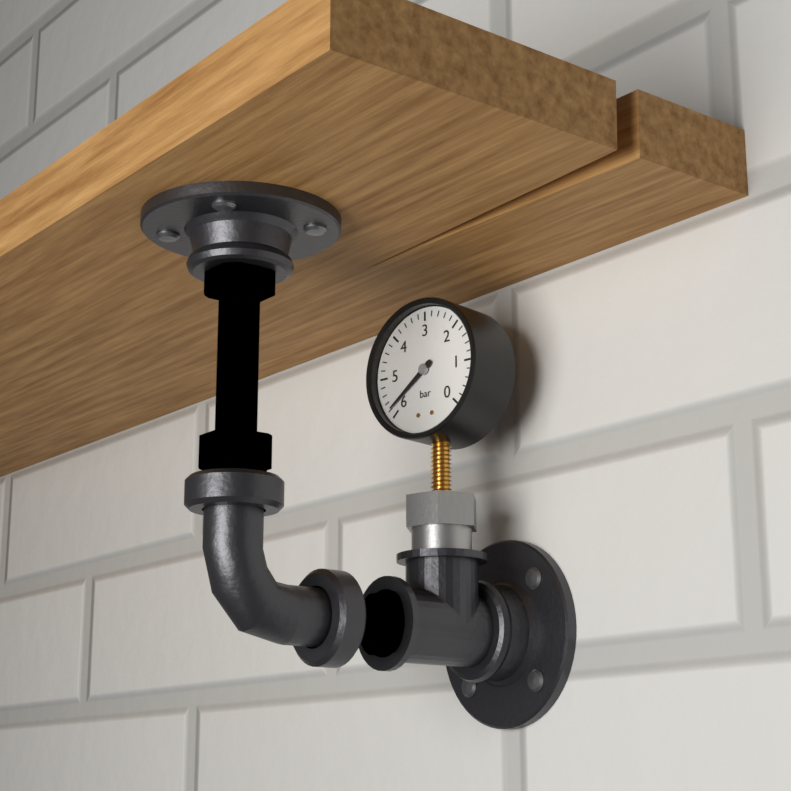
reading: 5.8 bar
